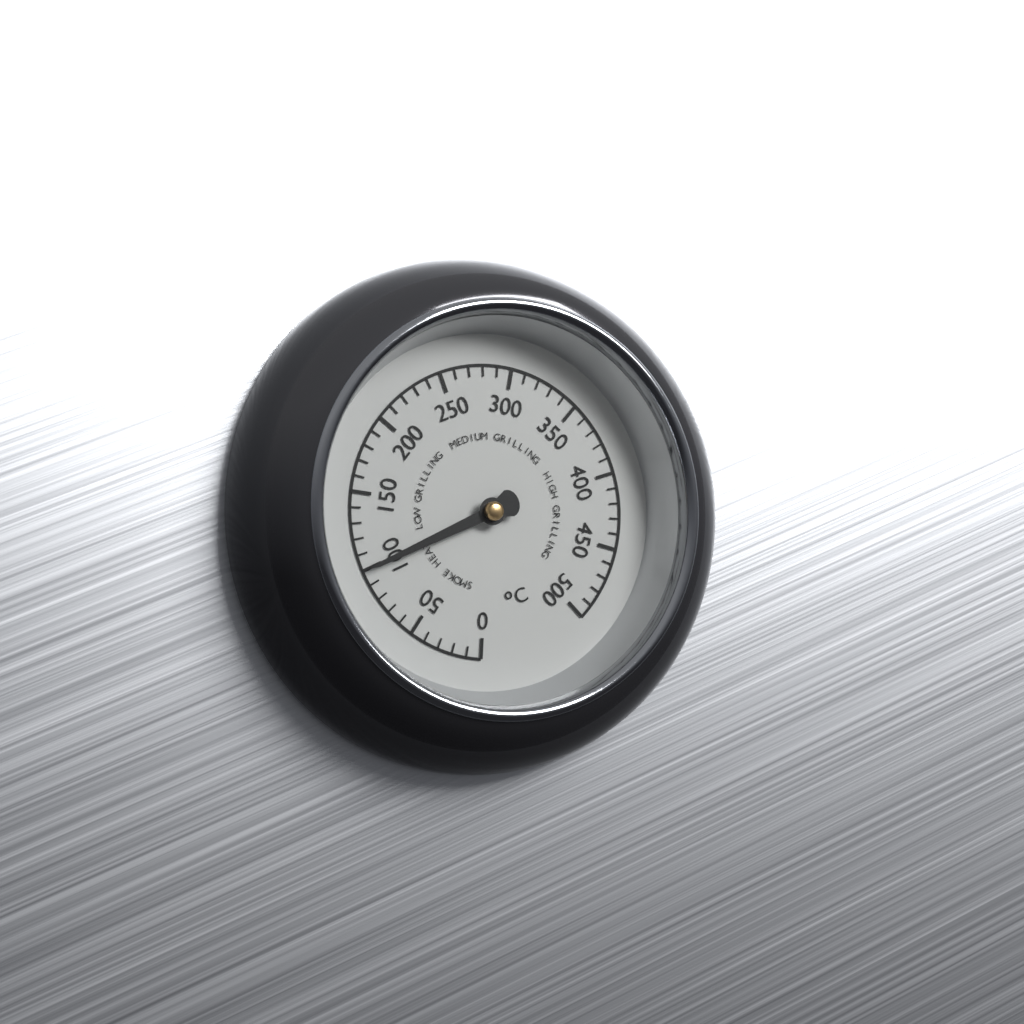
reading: 100 °C
